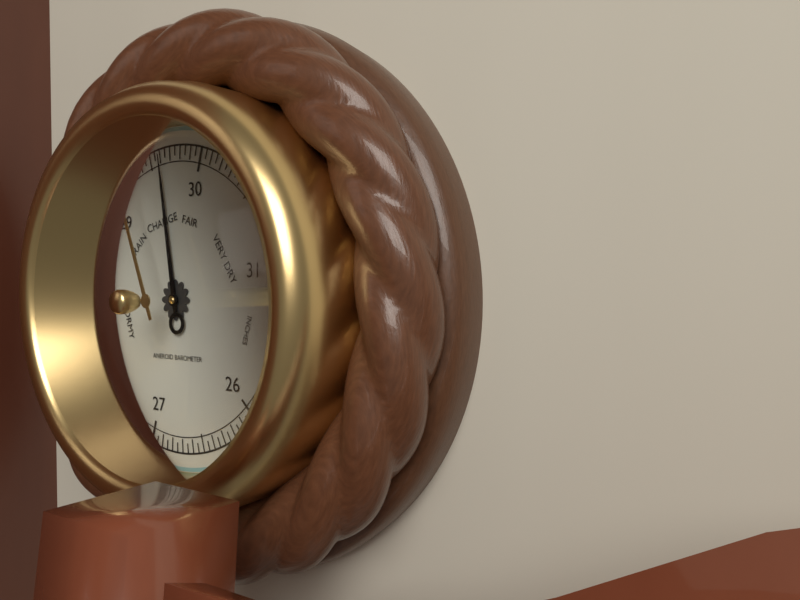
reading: 29.60 inHg
